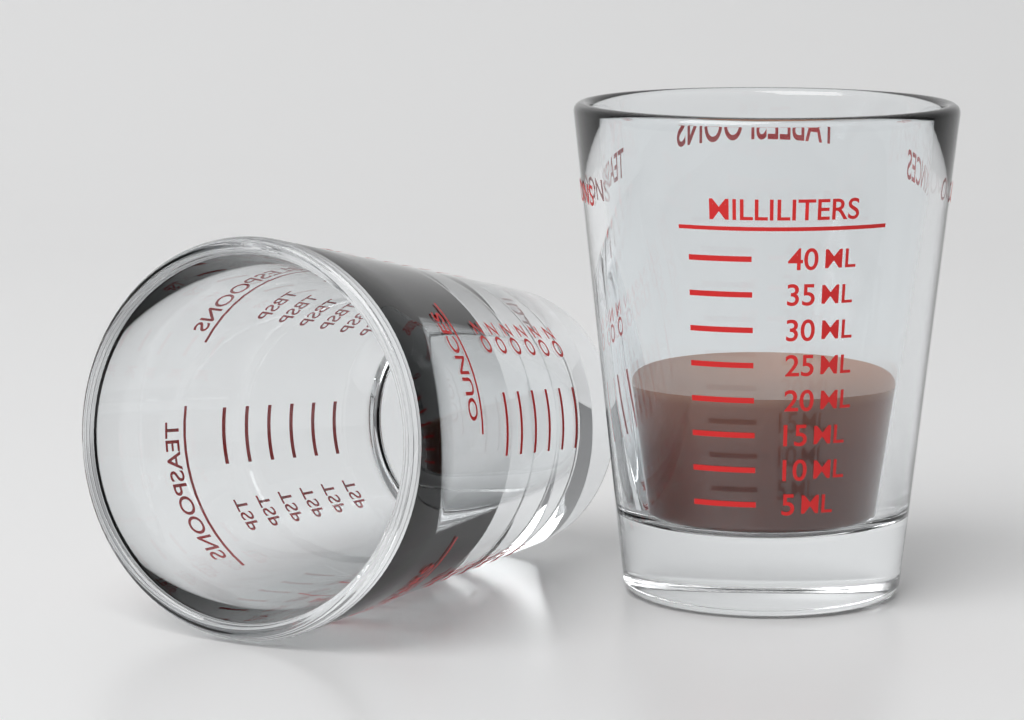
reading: 20 ml
